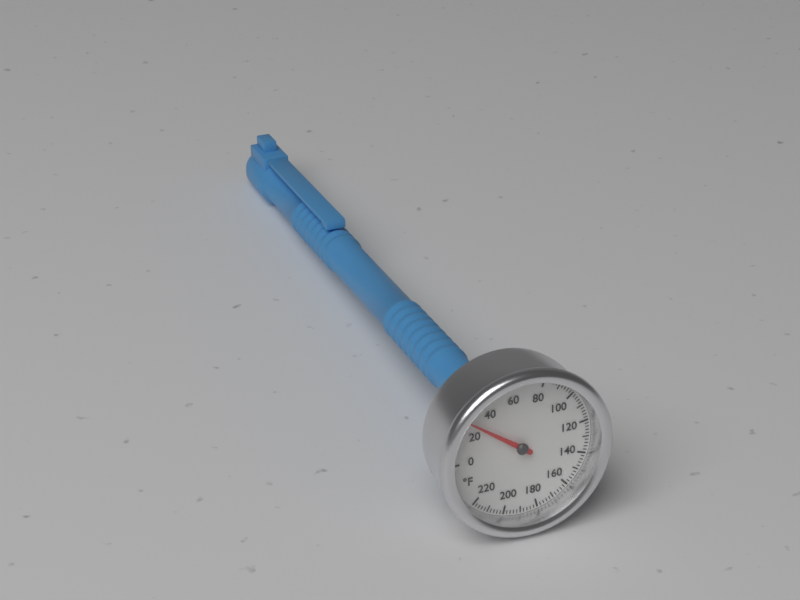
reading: 28 °F
